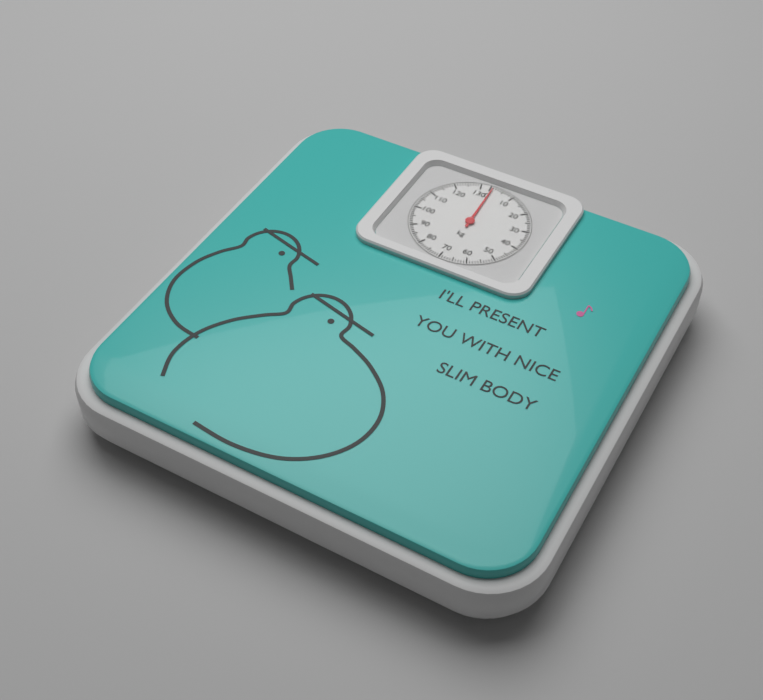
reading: 1 kg
